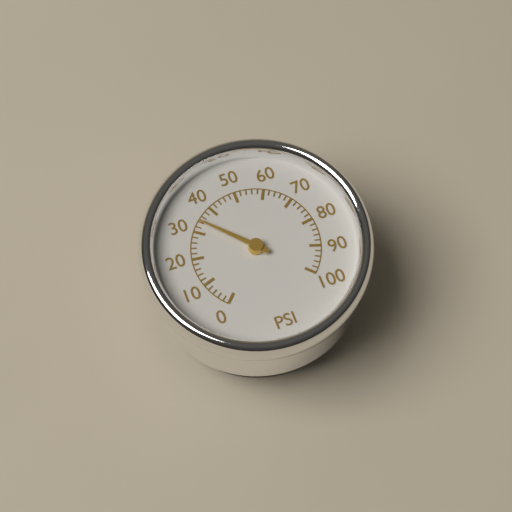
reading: 34 psi
